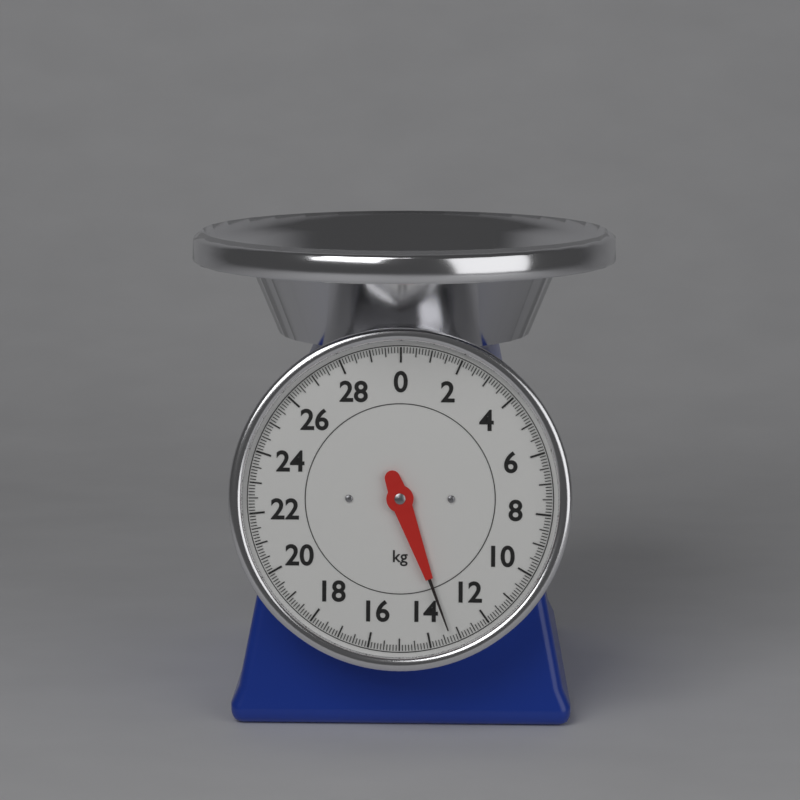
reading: 13.3 kg
